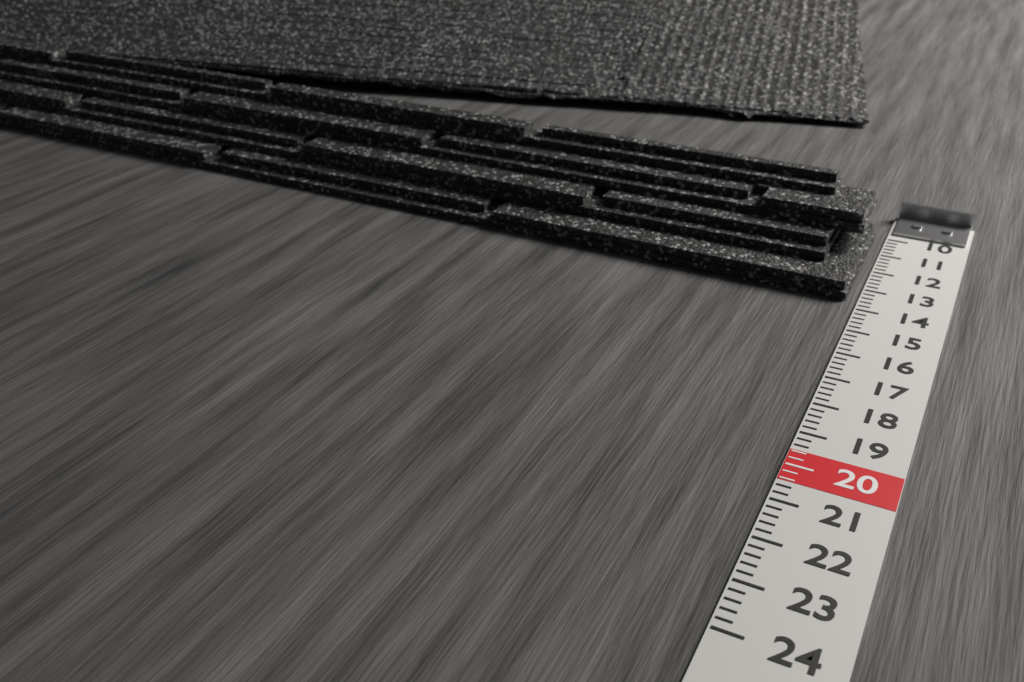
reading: 13.6 (no unit)
